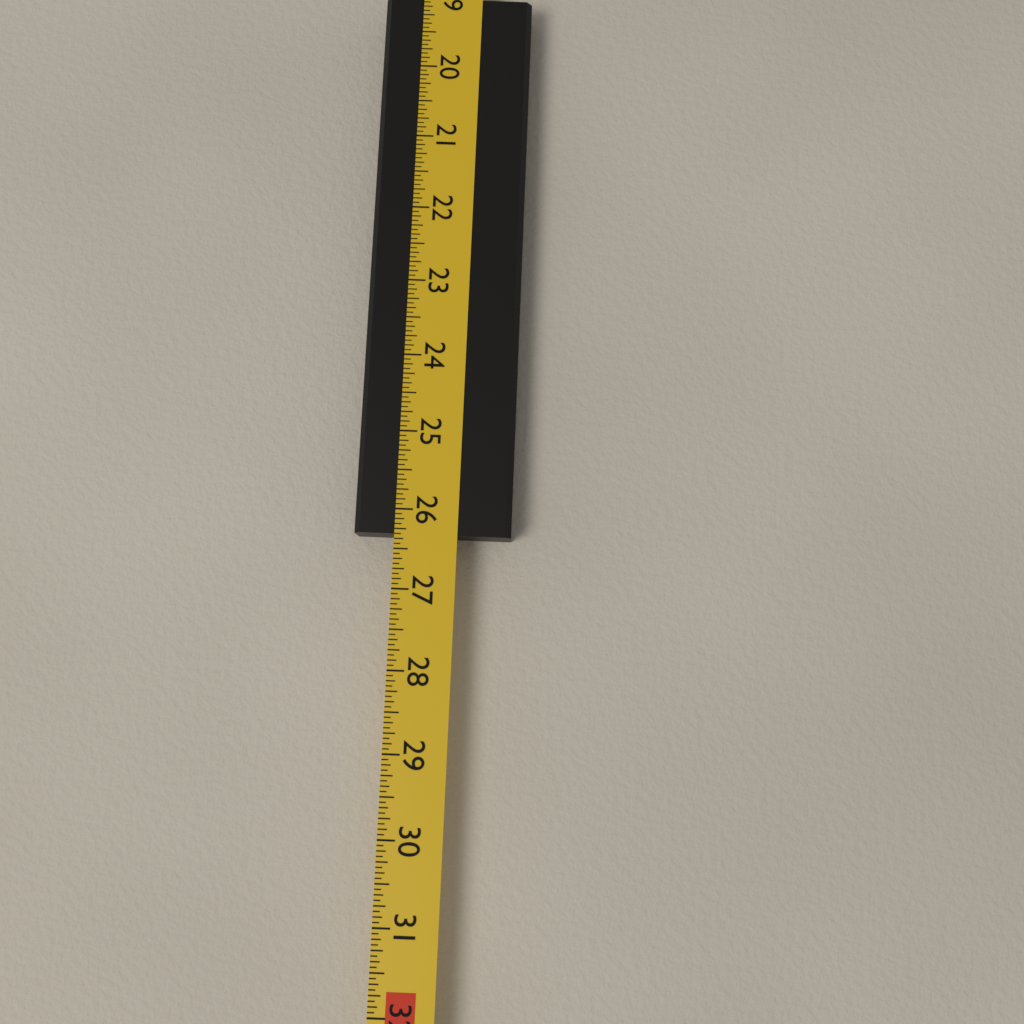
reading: 26.3125 in
